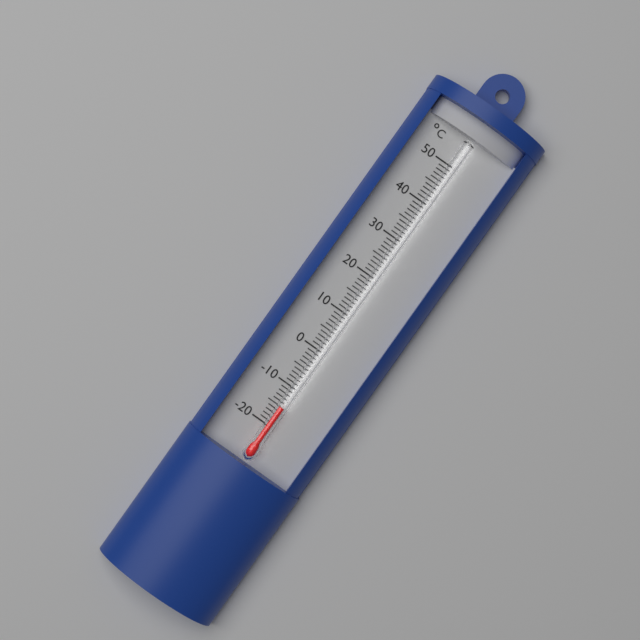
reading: -15 °C
